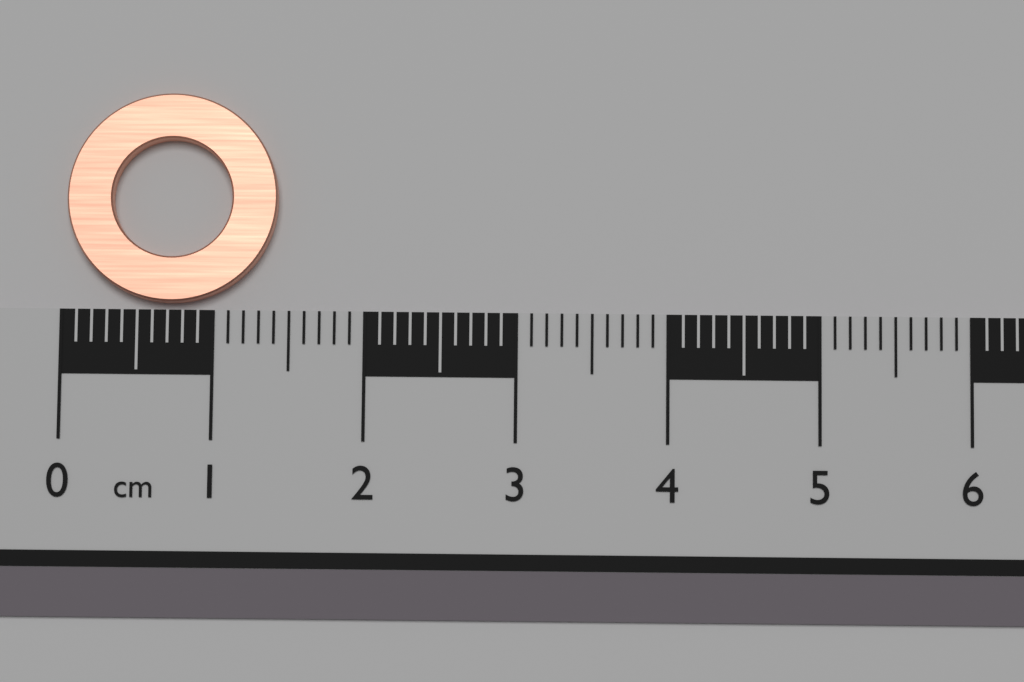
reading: 1.4 cm
